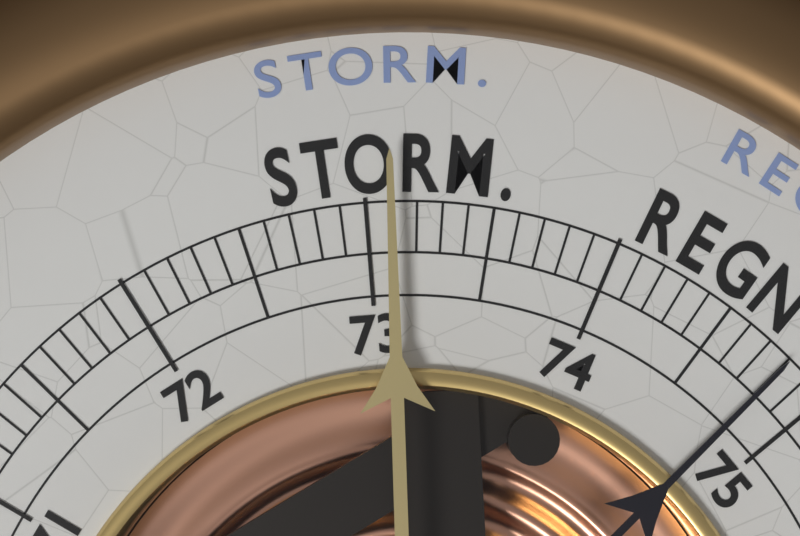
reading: 73.1 (no unit)
